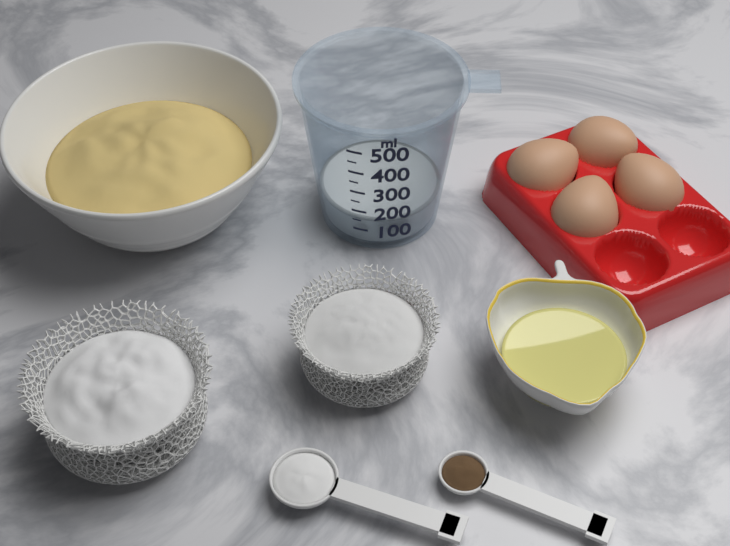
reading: 150 ml
